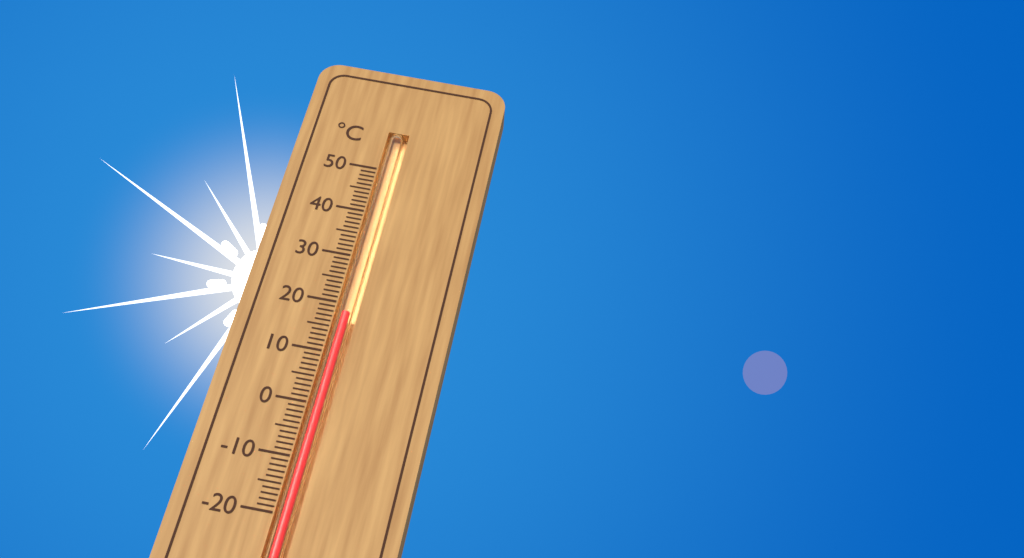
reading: 18 °C
